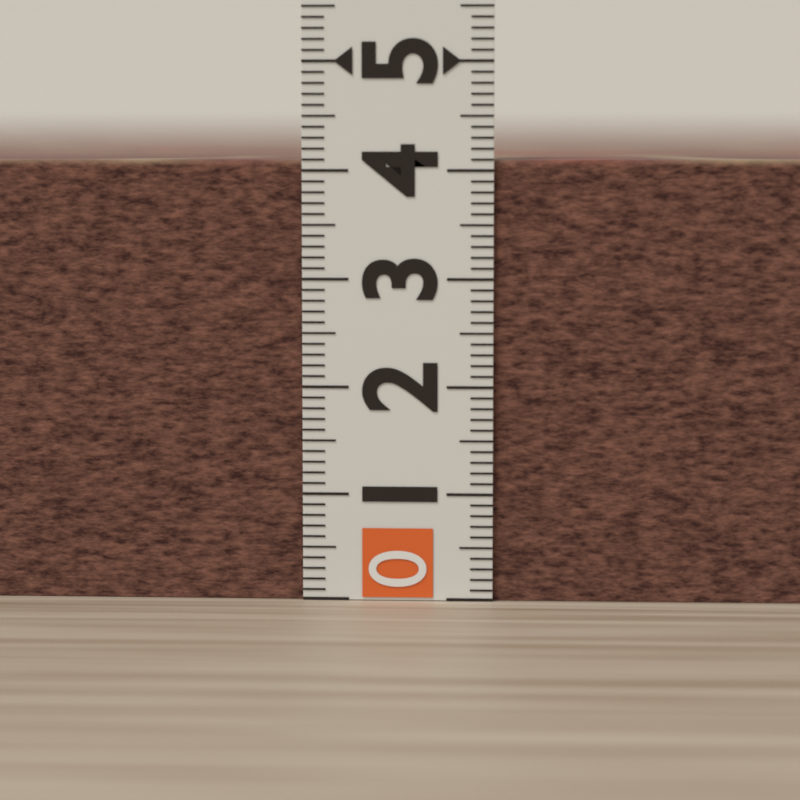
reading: 4.1 (no unit)
